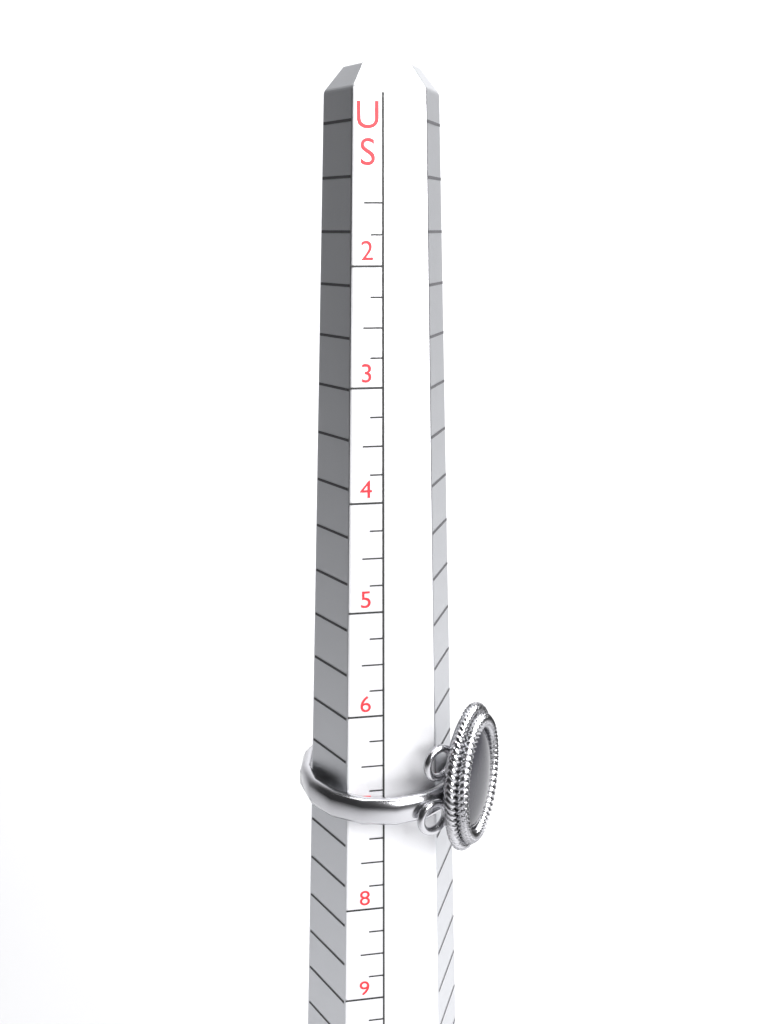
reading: 7.00 US
